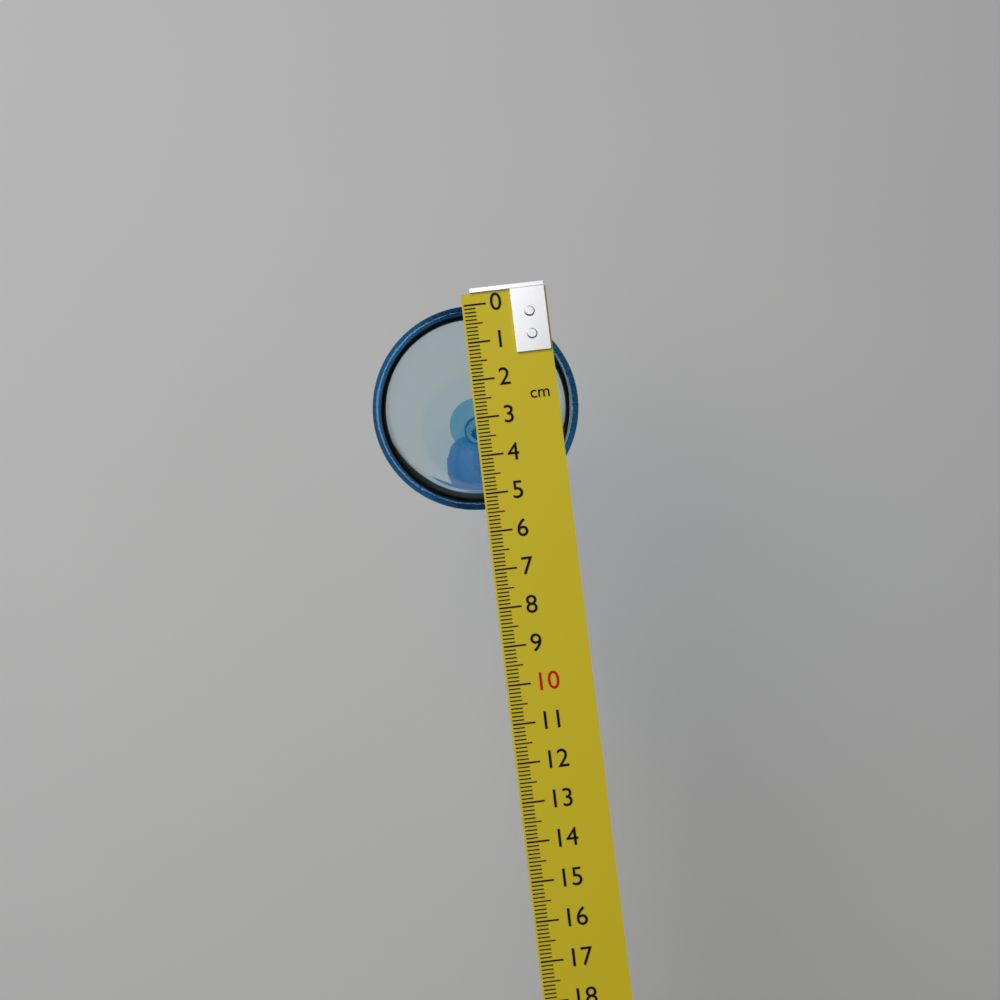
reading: 5.4 cm
